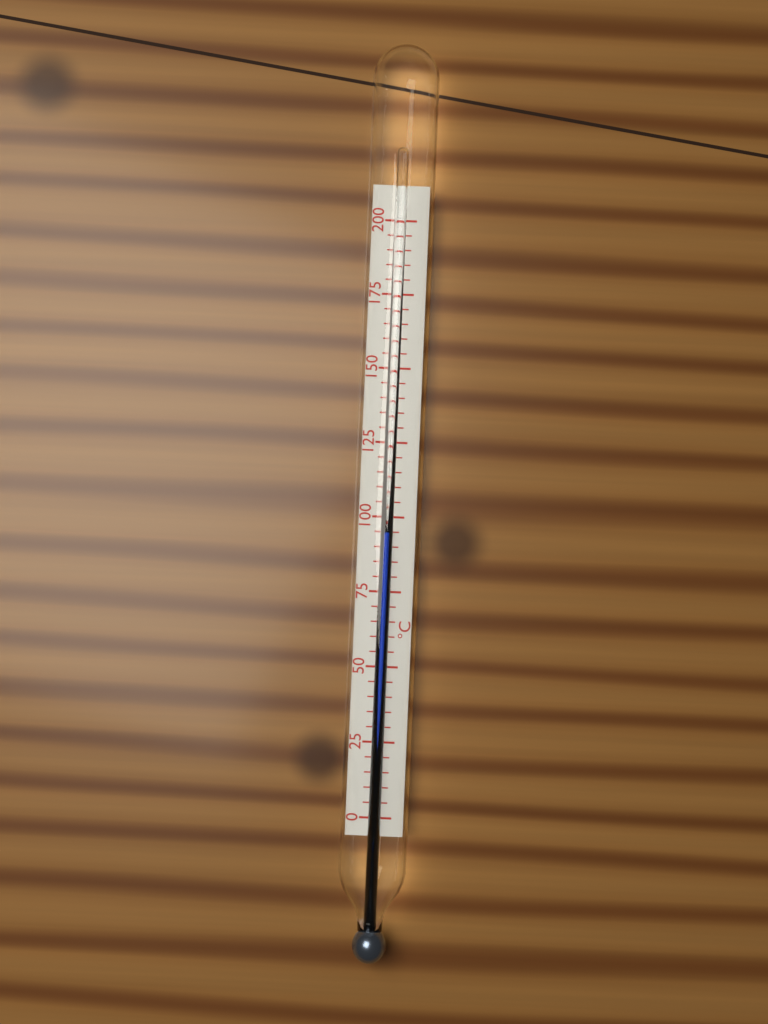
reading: 95 °C
